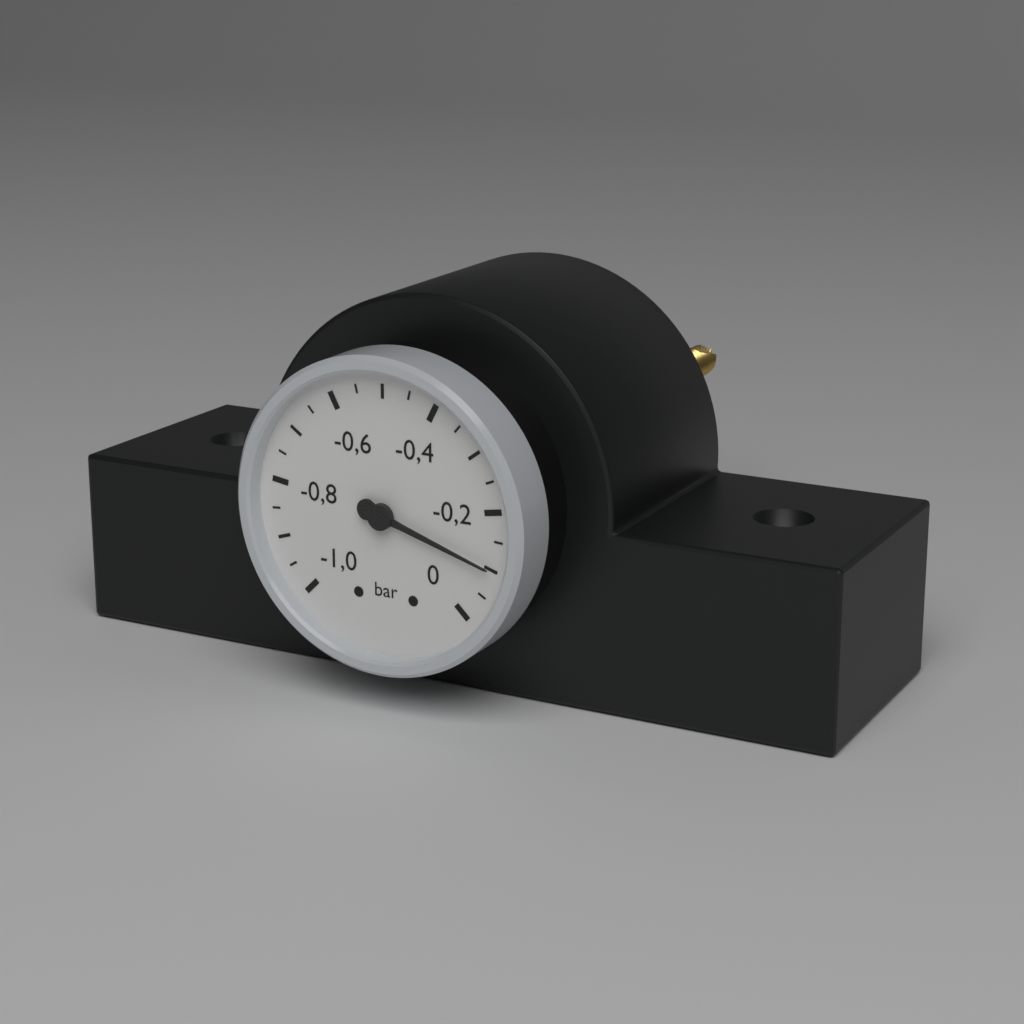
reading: -0.10 bar
